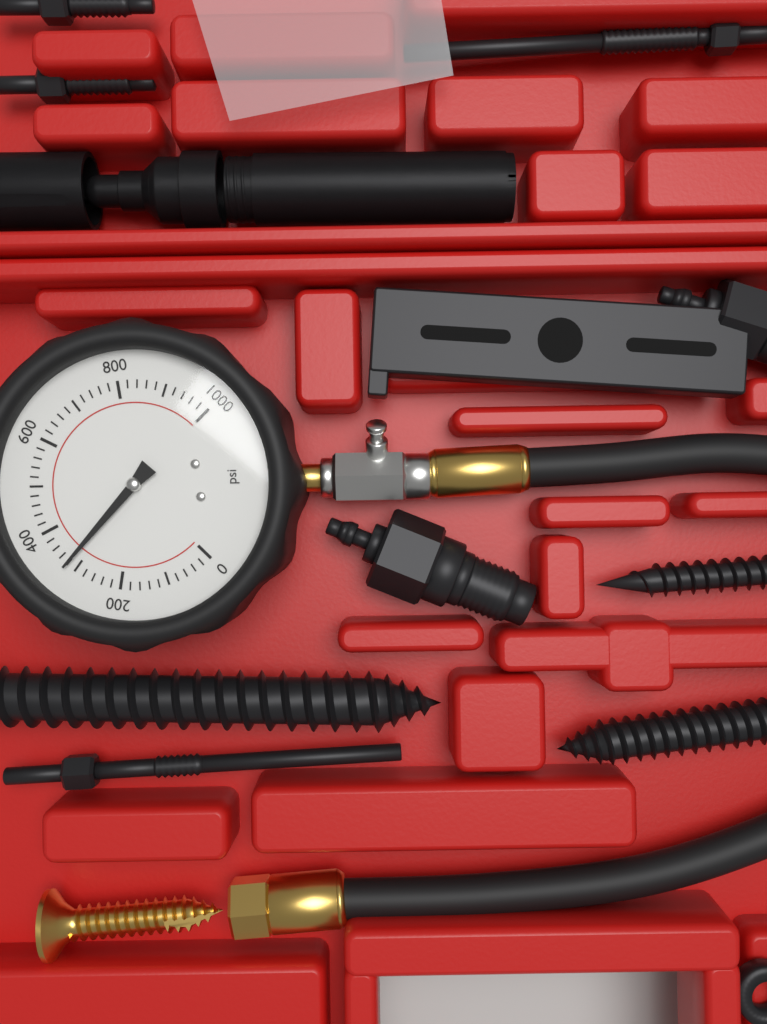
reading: 320 psi
